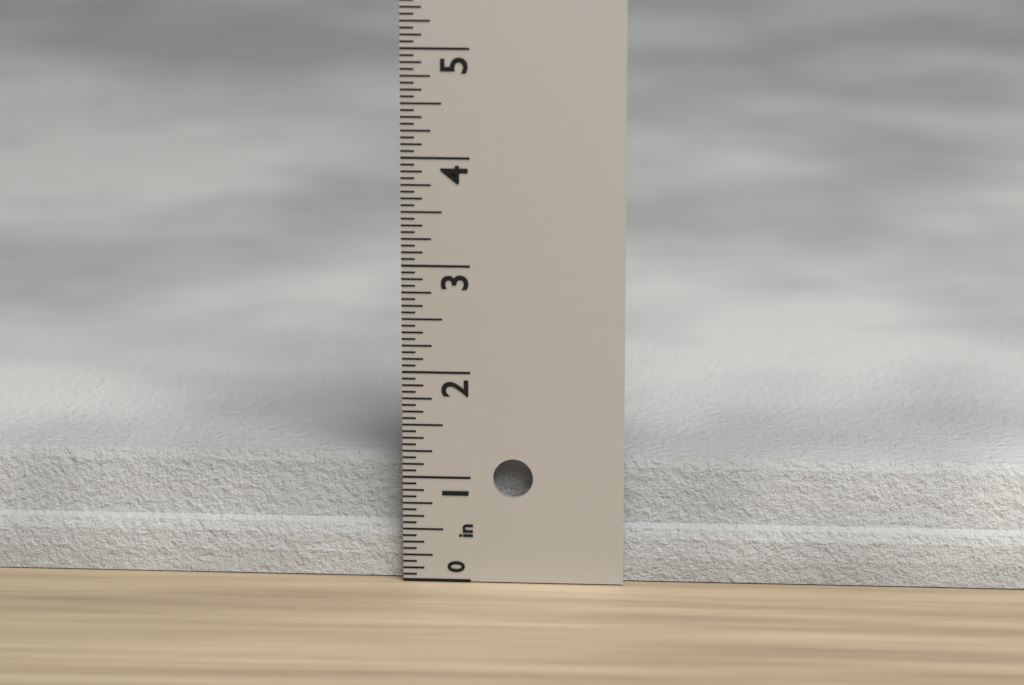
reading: 1.1250 in
